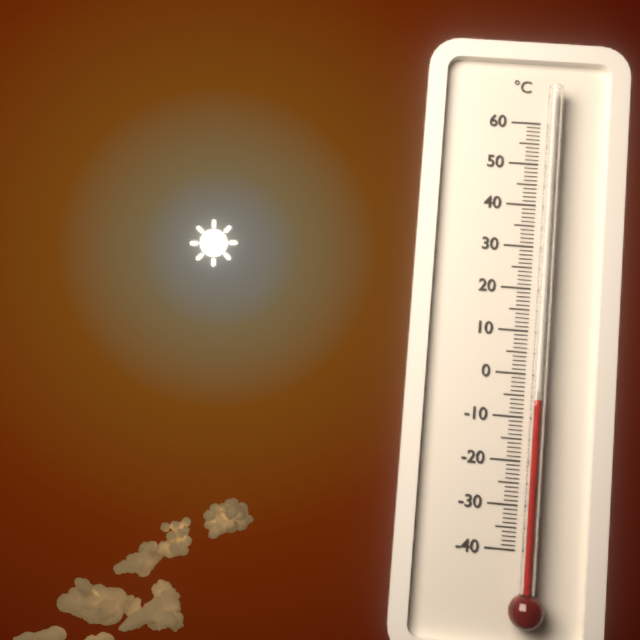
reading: -6 °C
